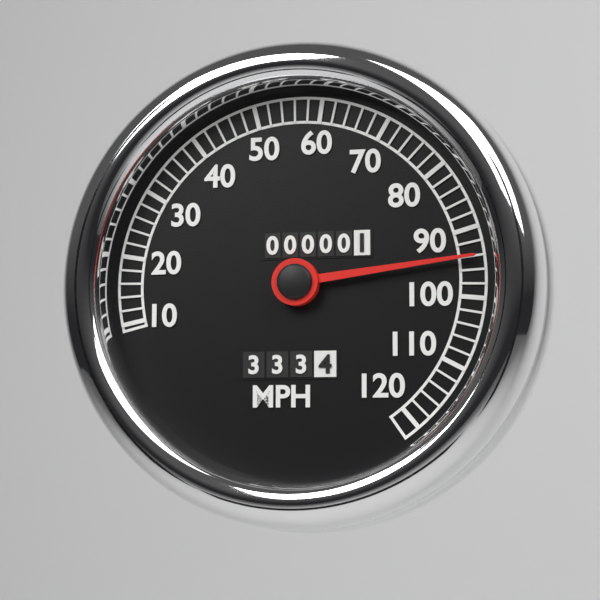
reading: 94 MPH
